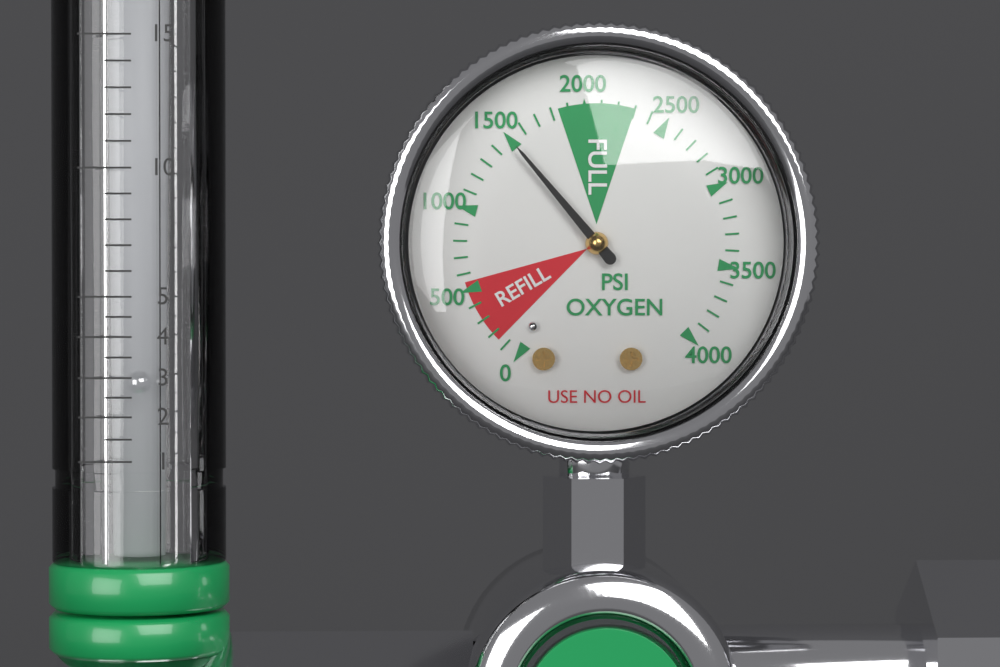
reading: 1500 psi
